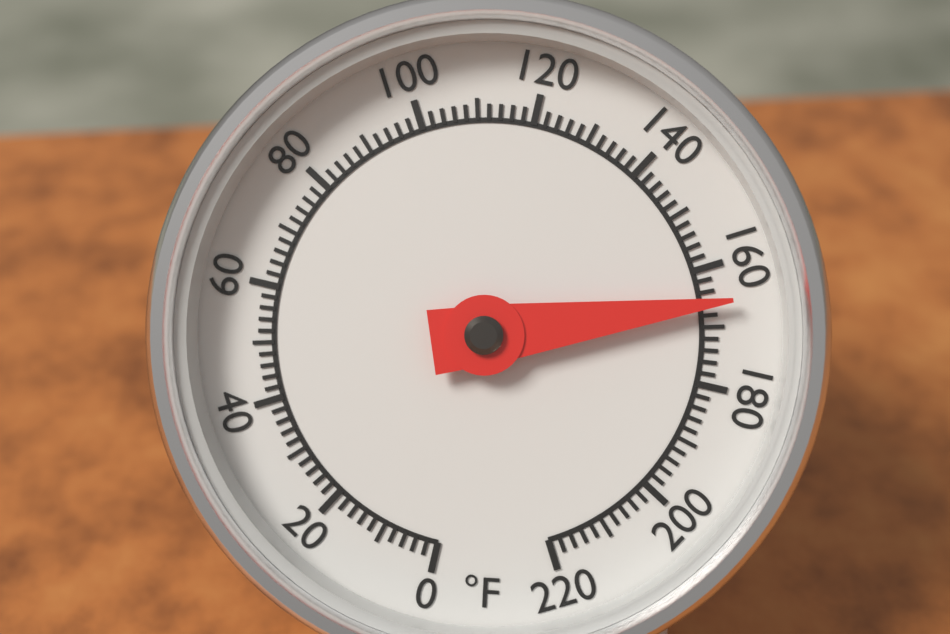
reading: 166 °F
